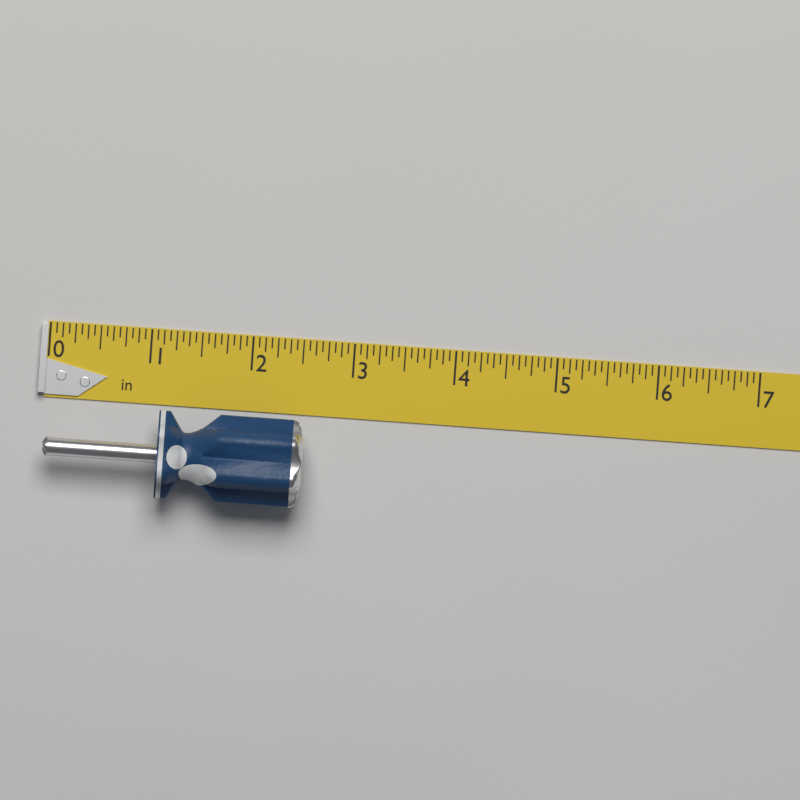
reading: 2.5625 in
